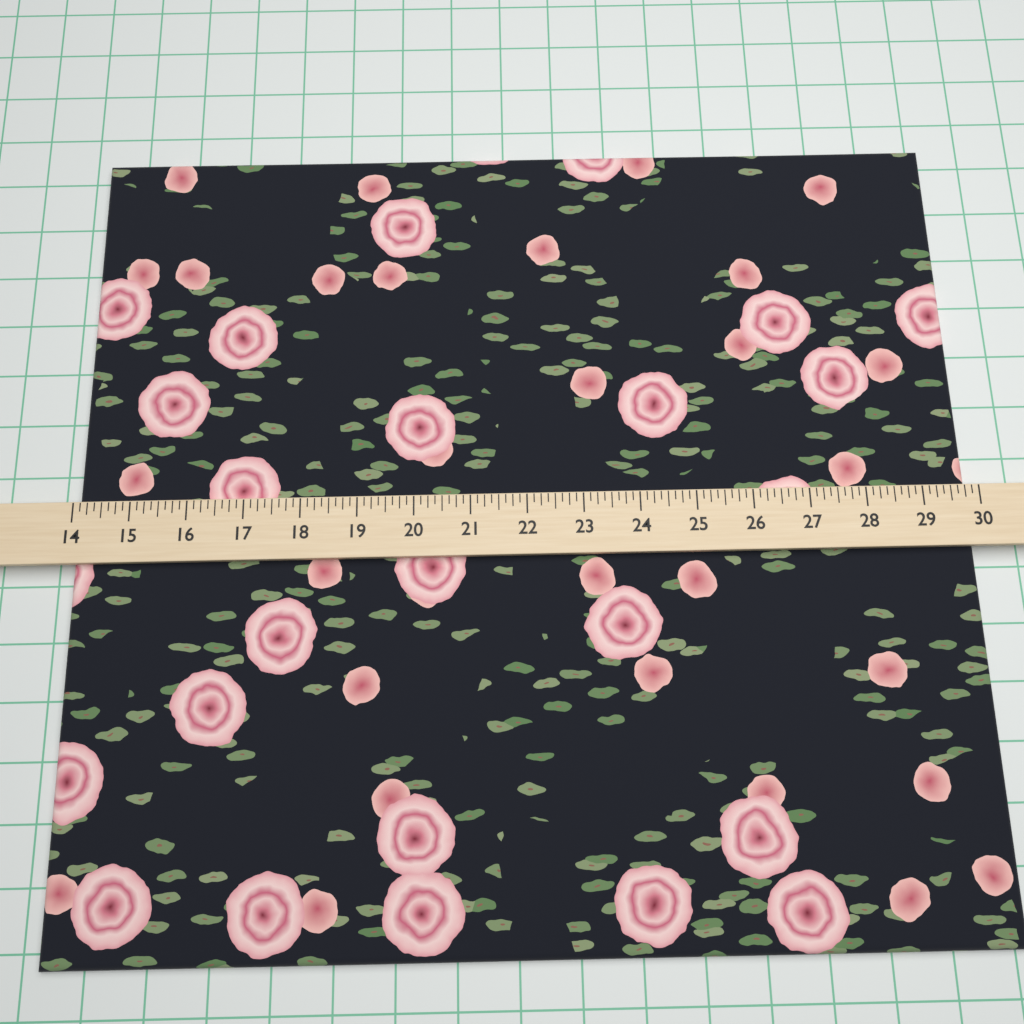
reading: 29.875 (no unit)
